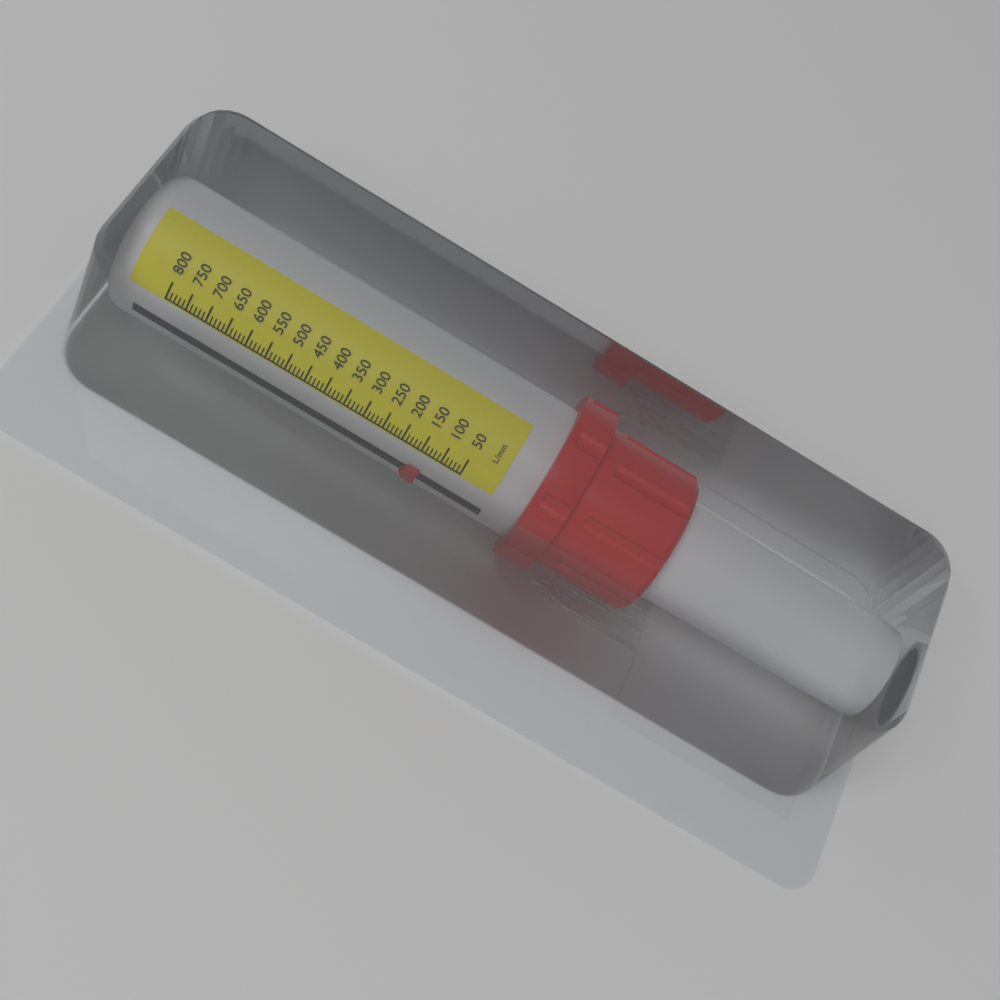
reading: 130 L/min
